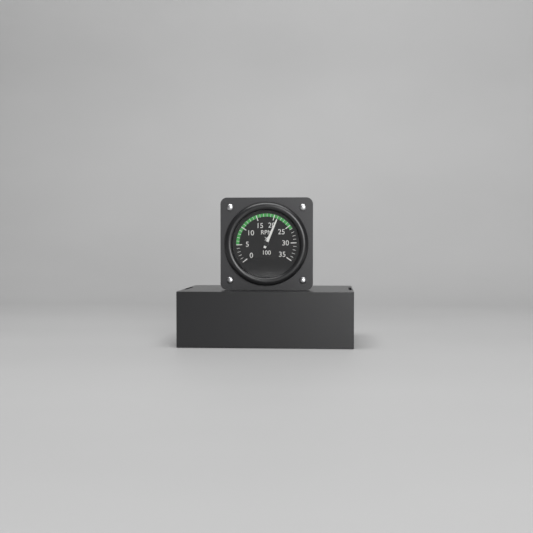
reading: 21 RPM x 100
